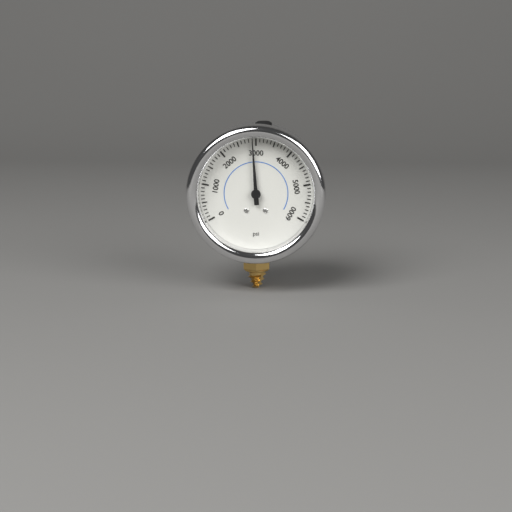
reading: 2900 psi
